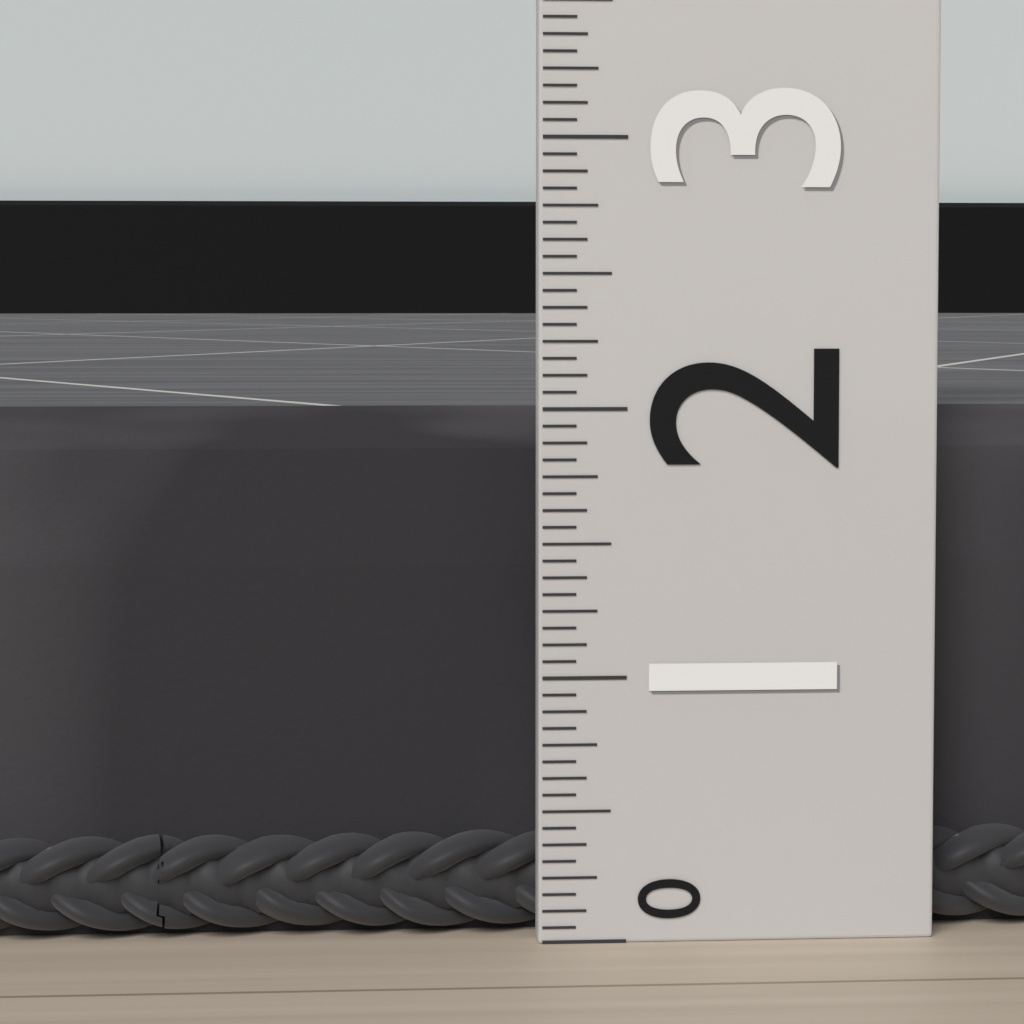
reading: 2.0000 (no unit)
